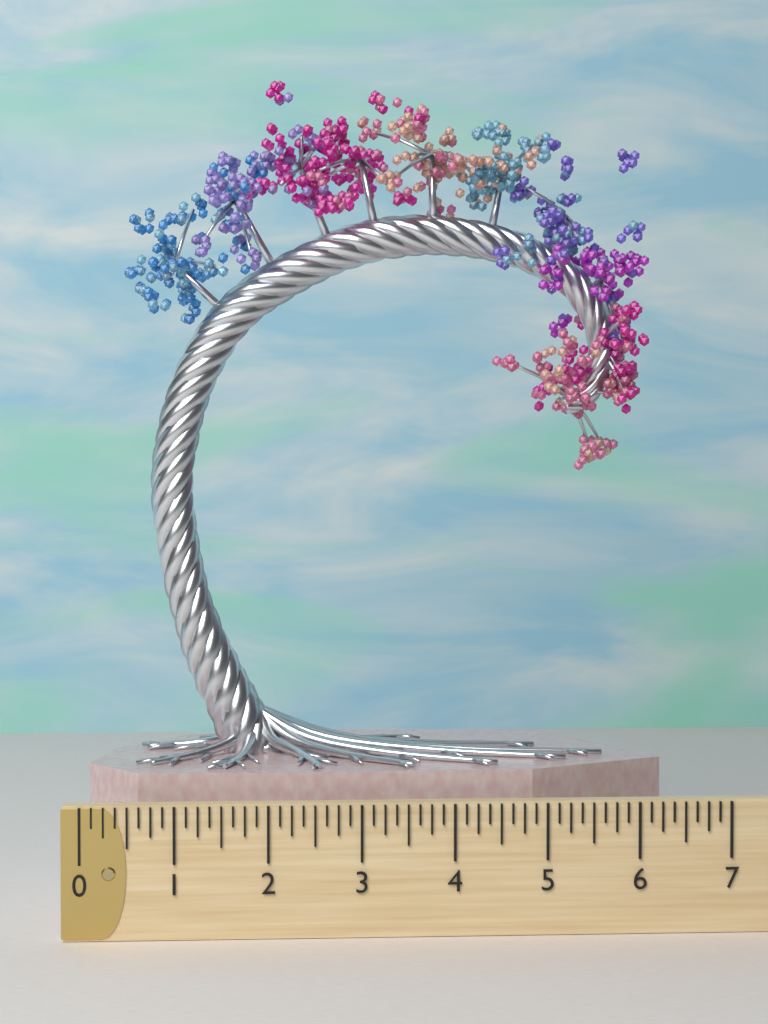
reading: 6.500 (no unit)
